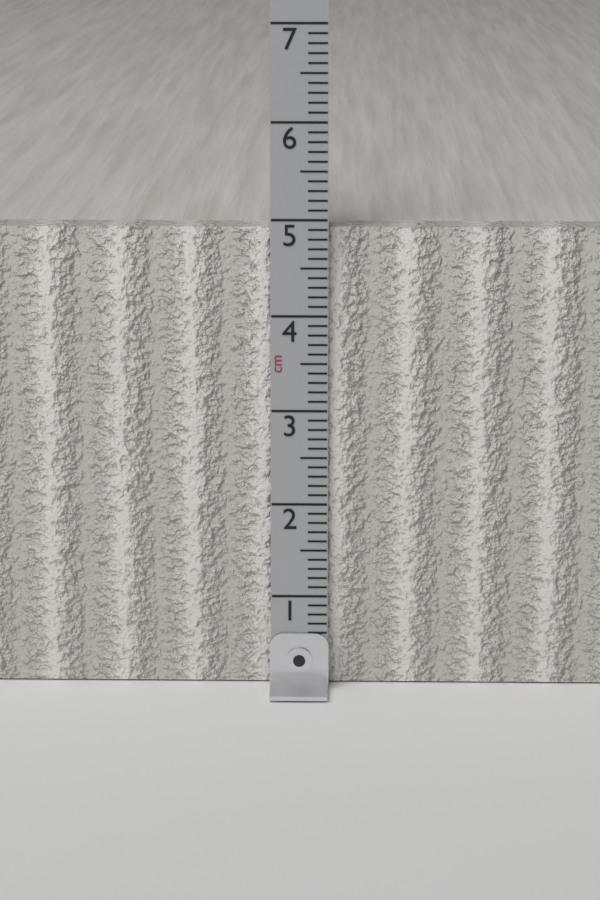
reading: 4.9 cm
